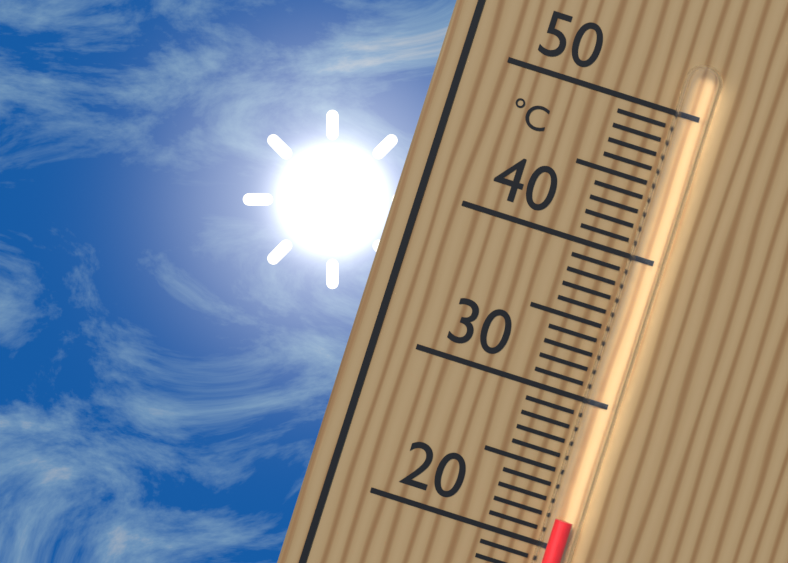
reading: 22 °C
